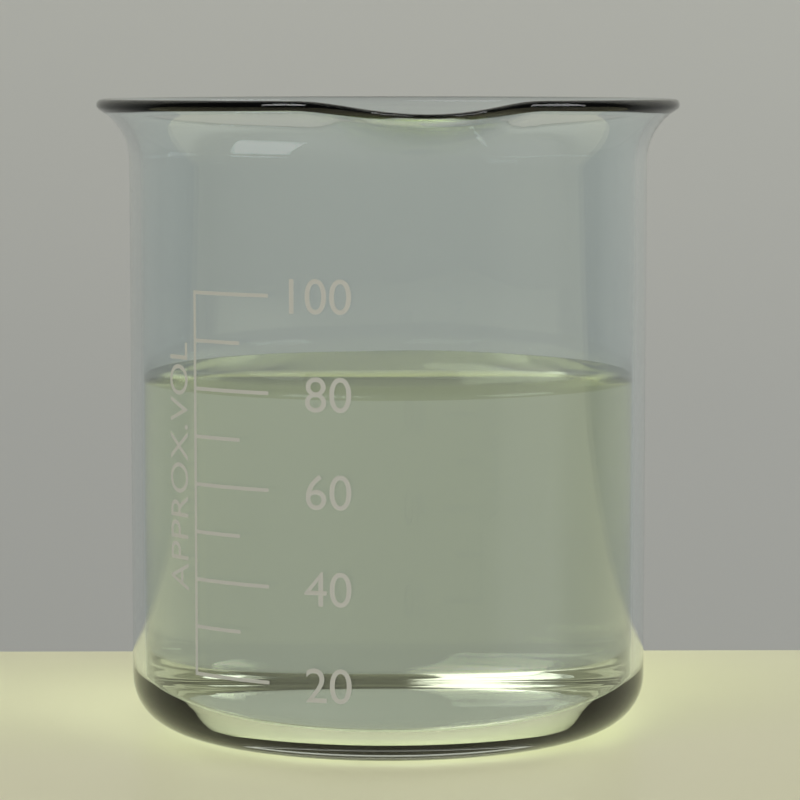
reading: 80 (no unit)
